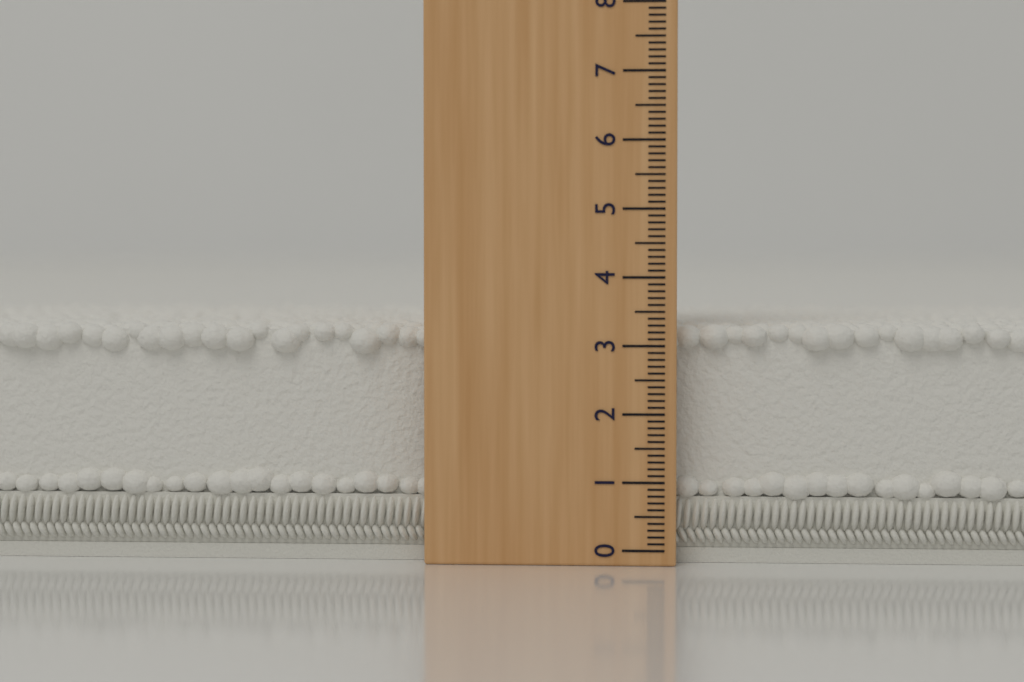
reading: 3.3 (no unit)
